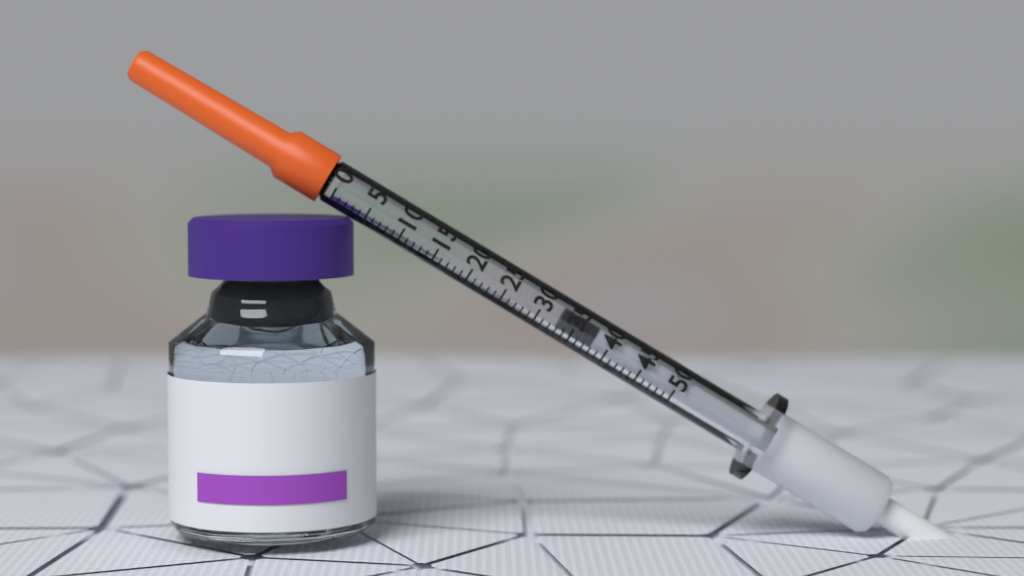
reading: 33 (no unit)
